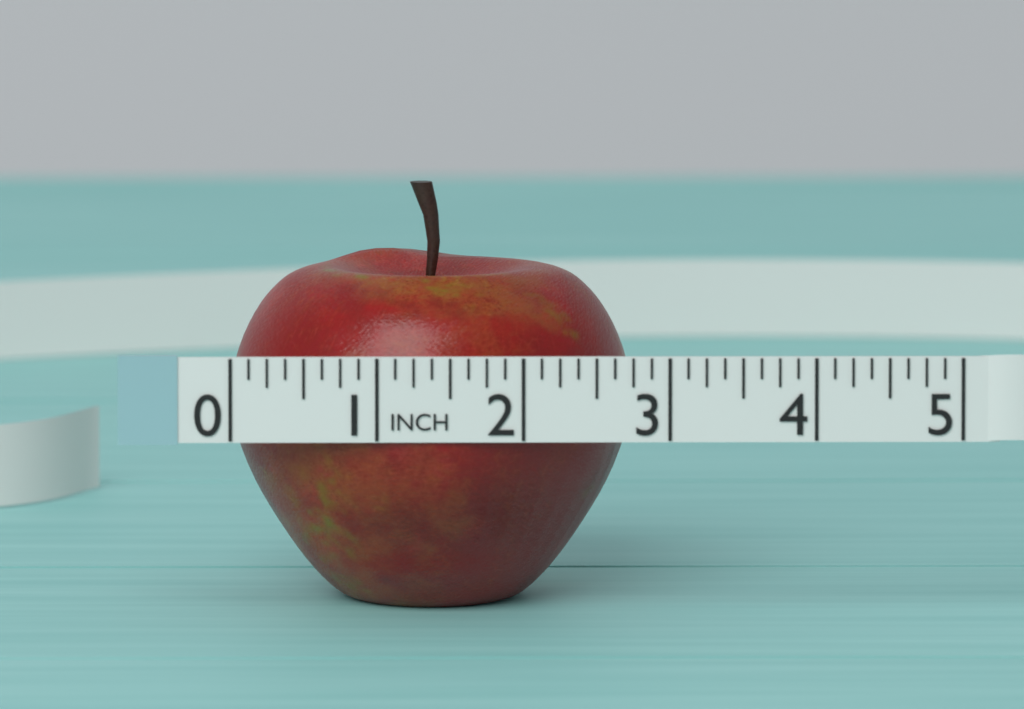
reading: 2.750 in
